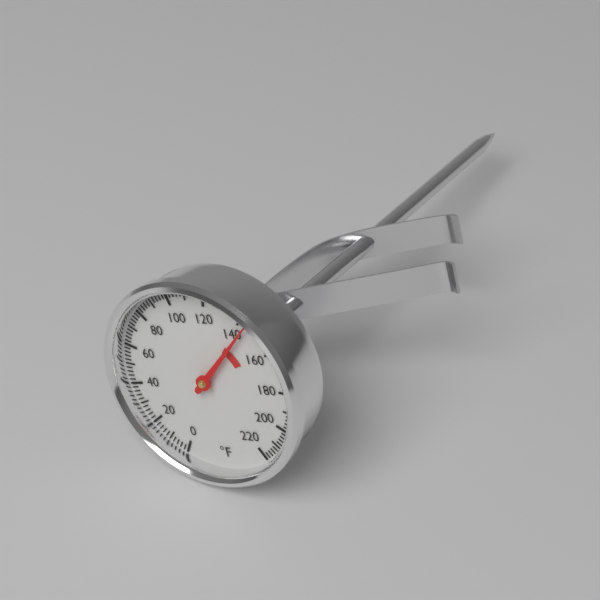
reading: 144 °F
